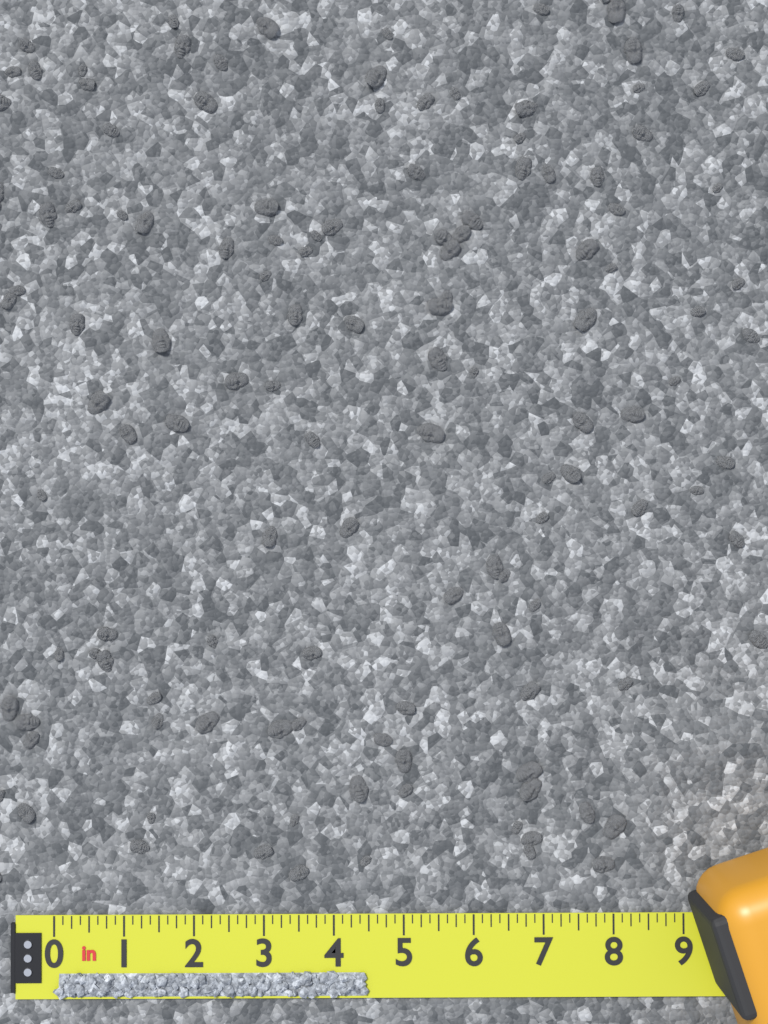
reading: 4.500 in
